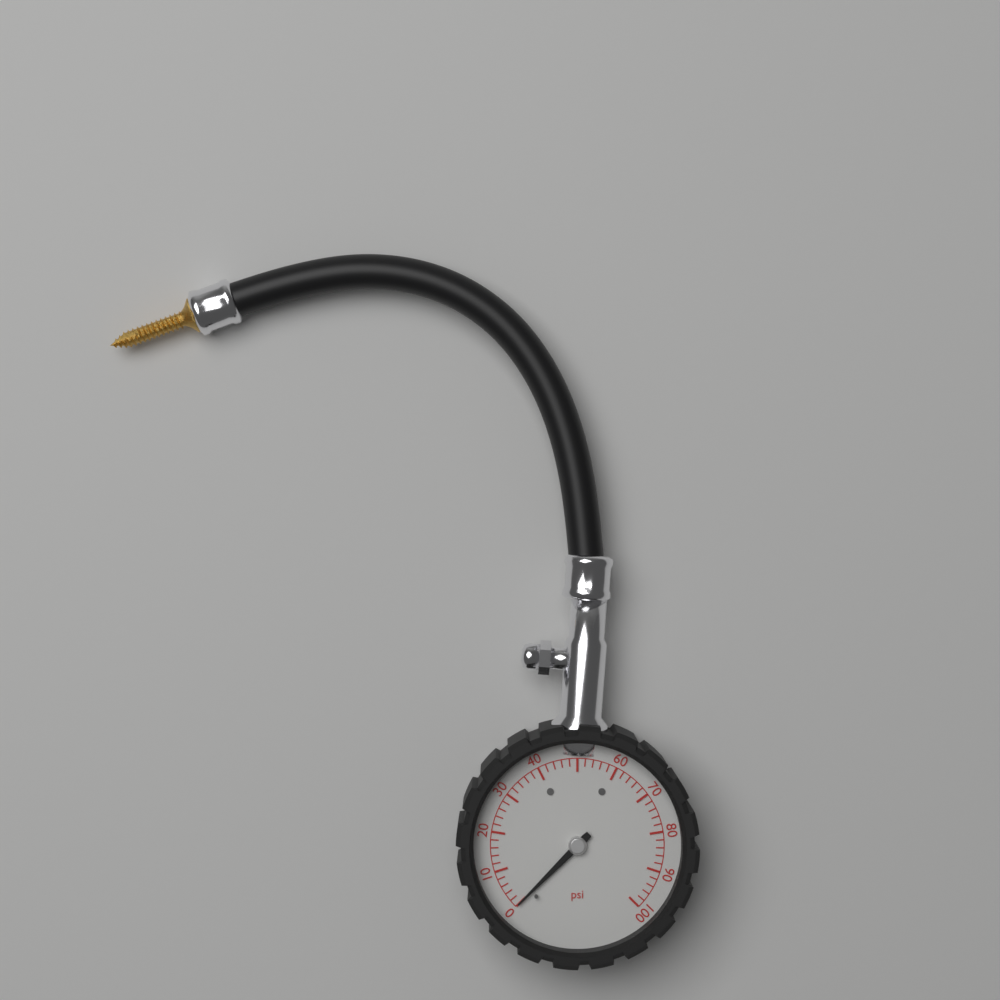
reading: 0 psi
